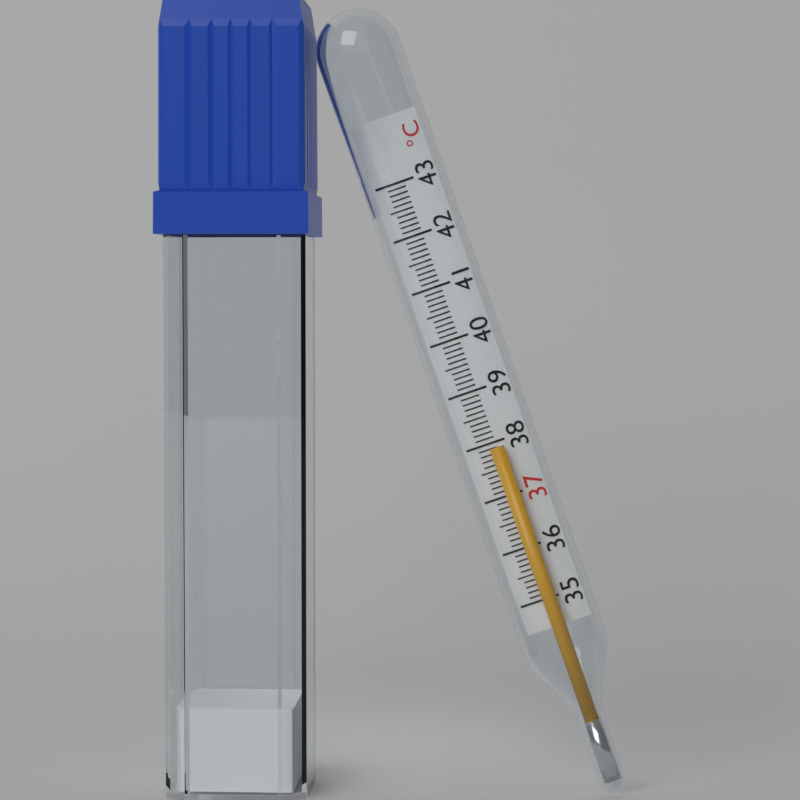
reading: 37.9 °C
